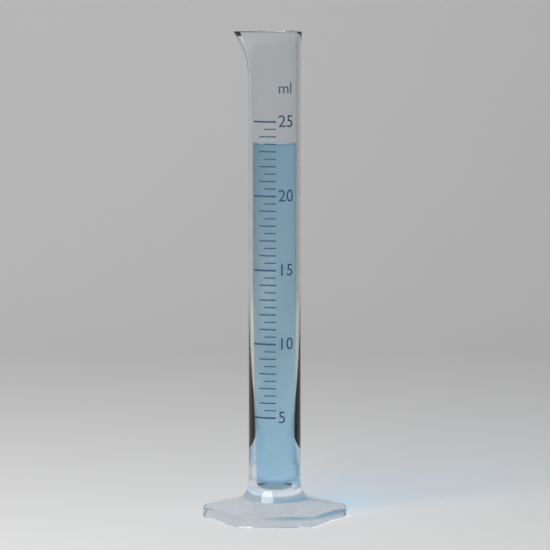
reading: 23.5 ml
